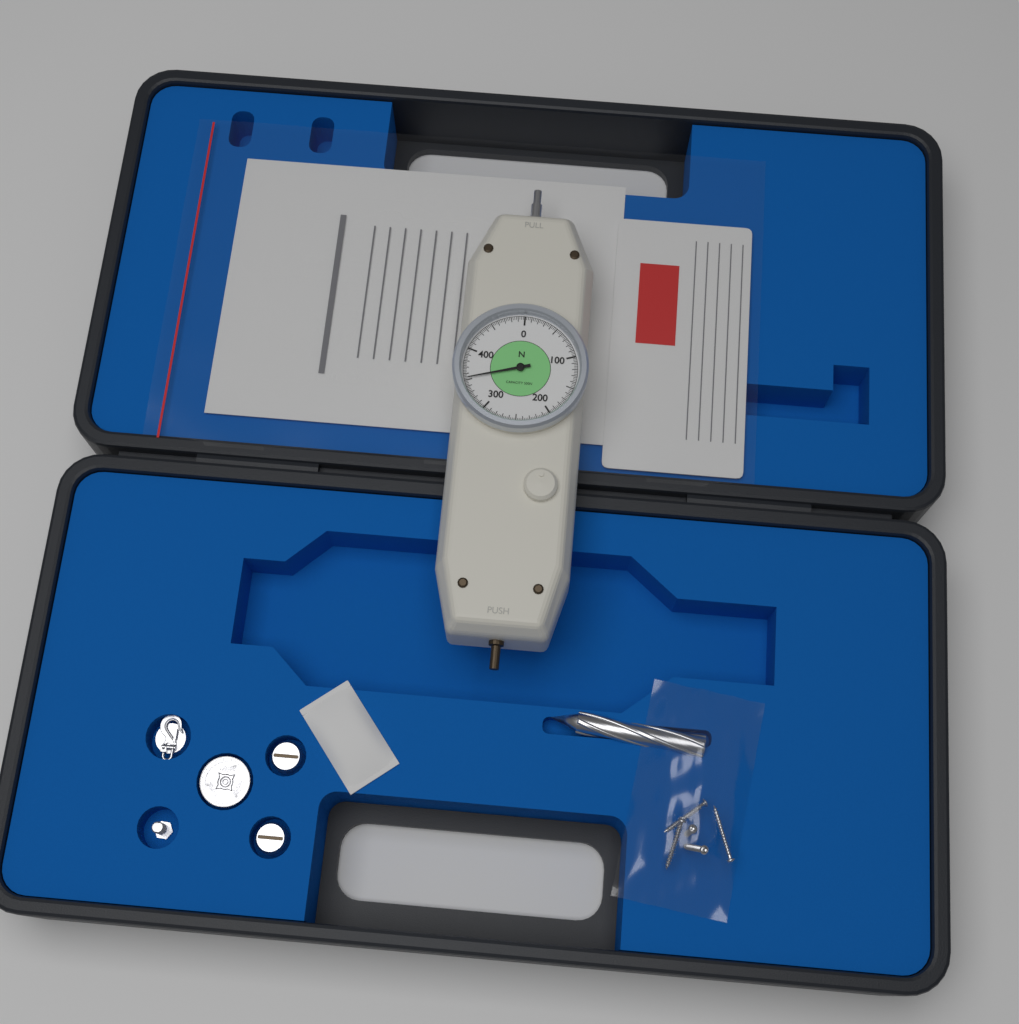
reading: 352.5 N
